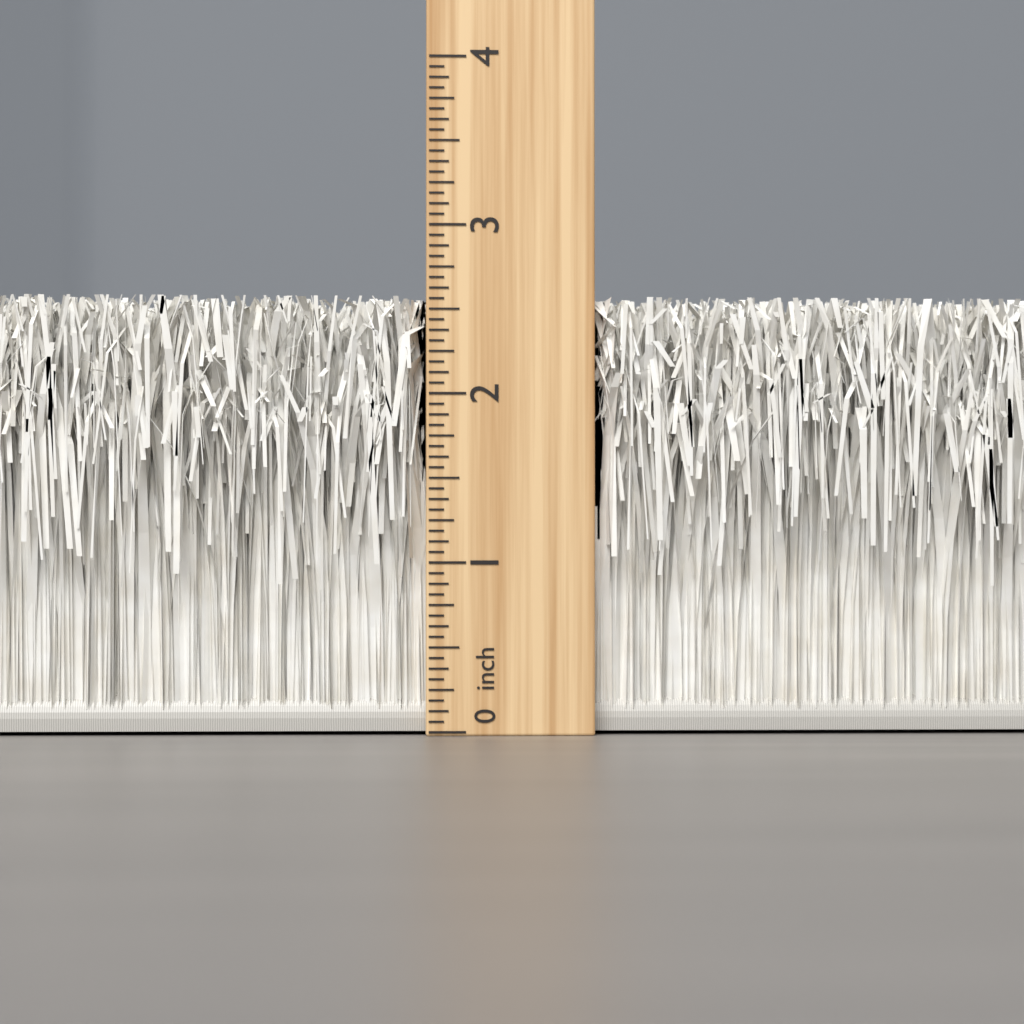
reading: 2.5625 inch
